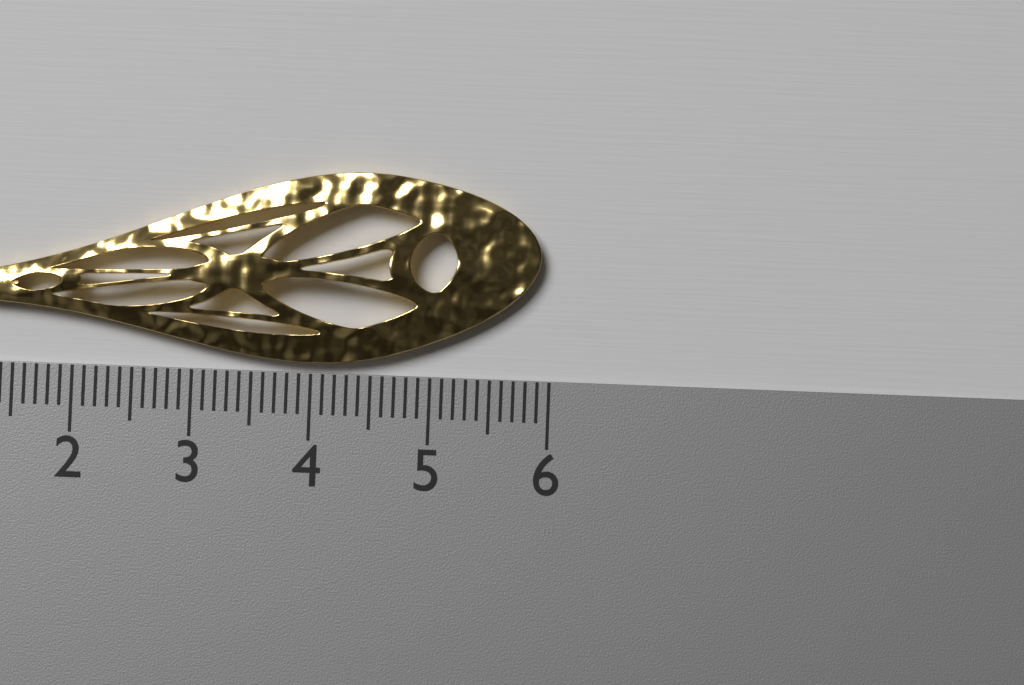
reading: 5.9 cm
